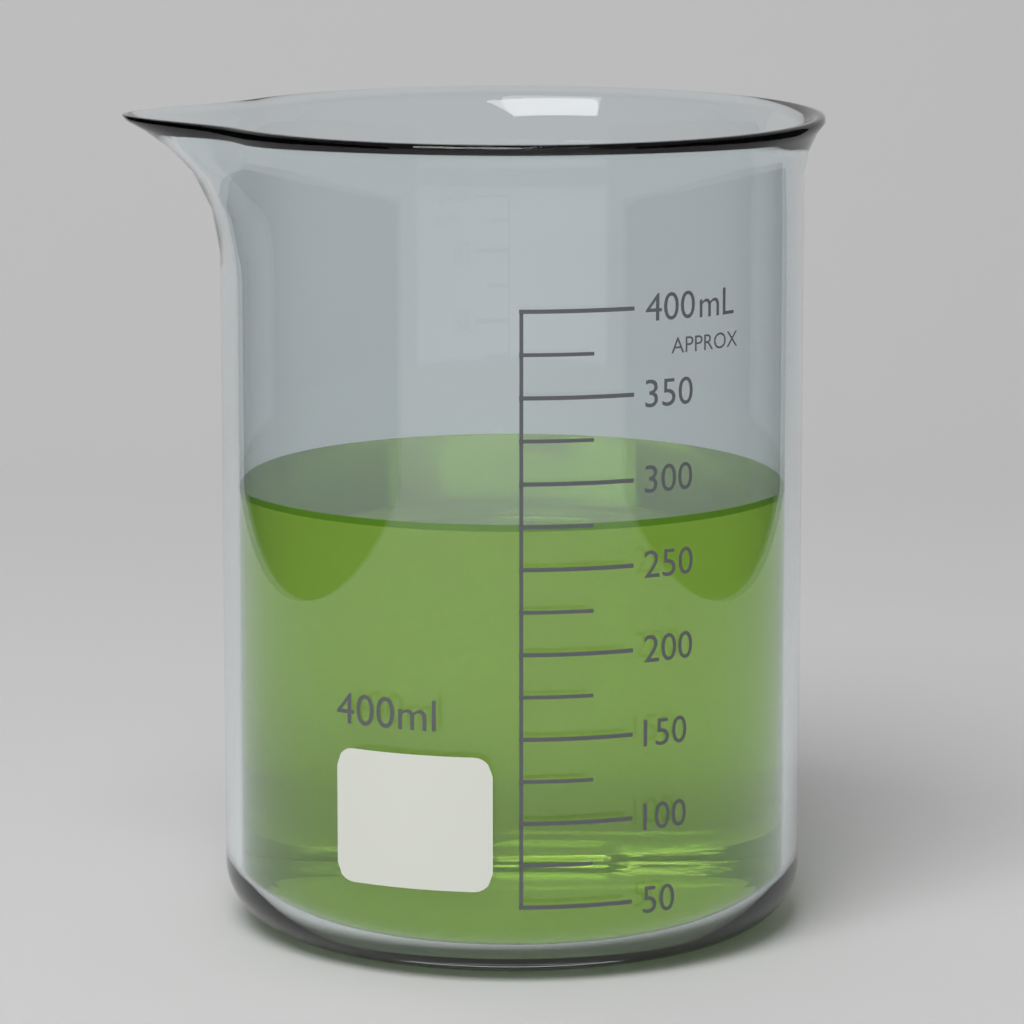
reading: 275 mL
